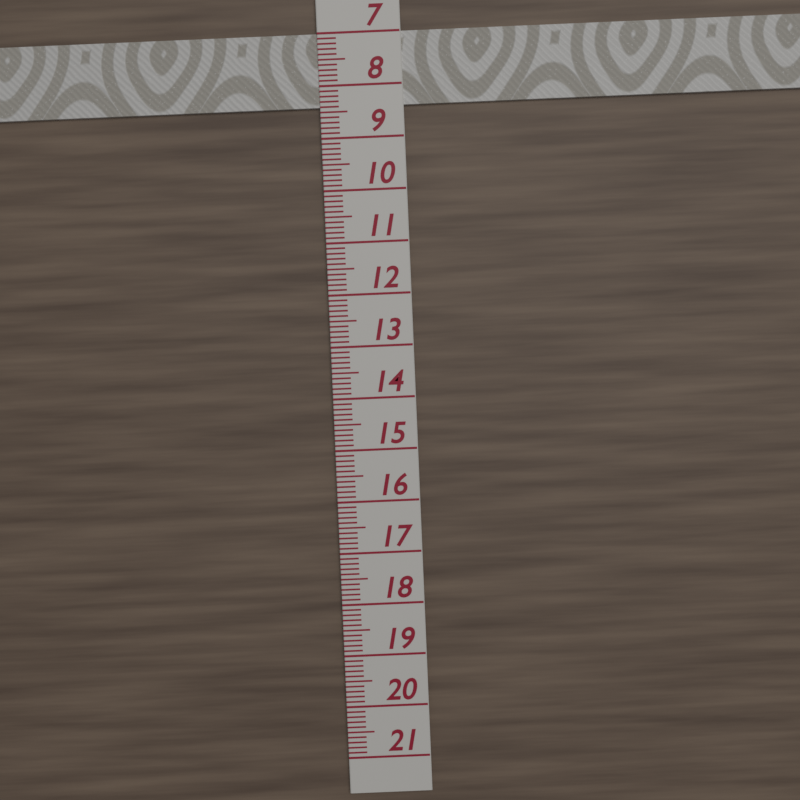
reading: 8.4 (no unit)
